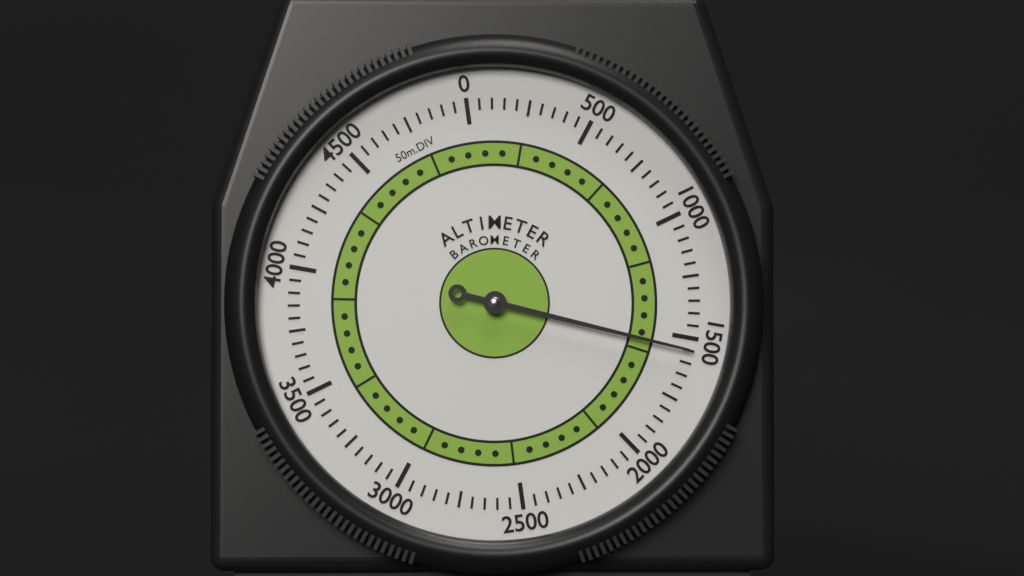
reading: 1550 m
